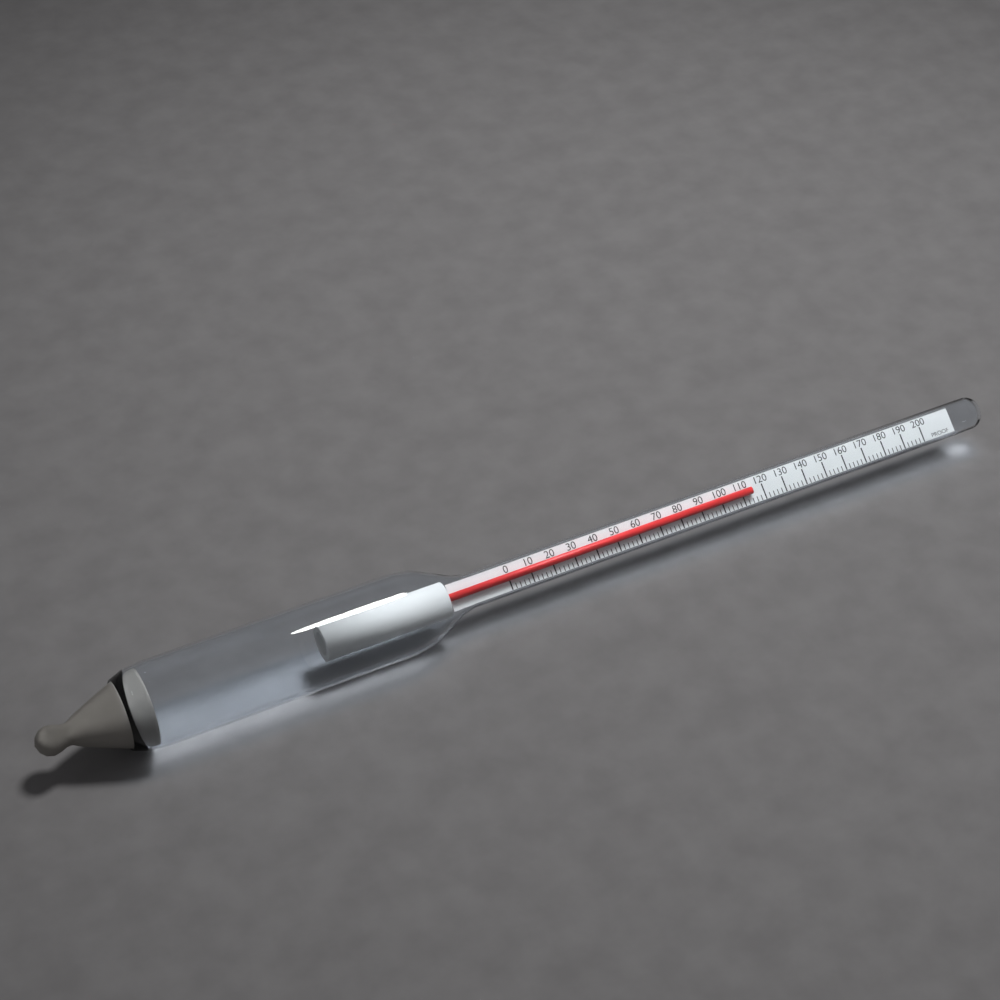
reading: 114 proof
